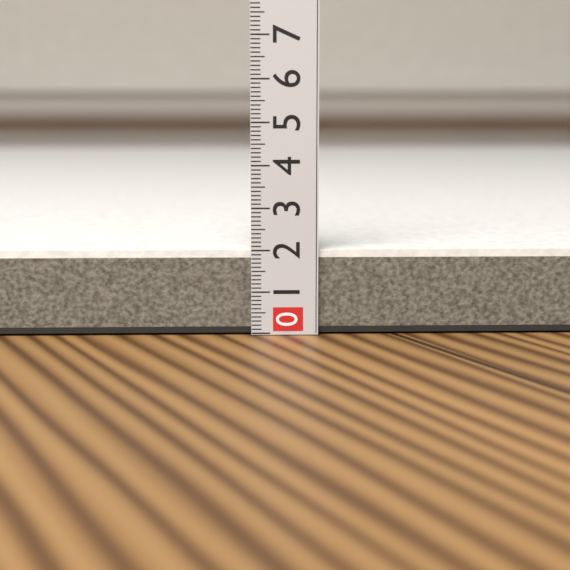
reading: 2.0 (no unit)
